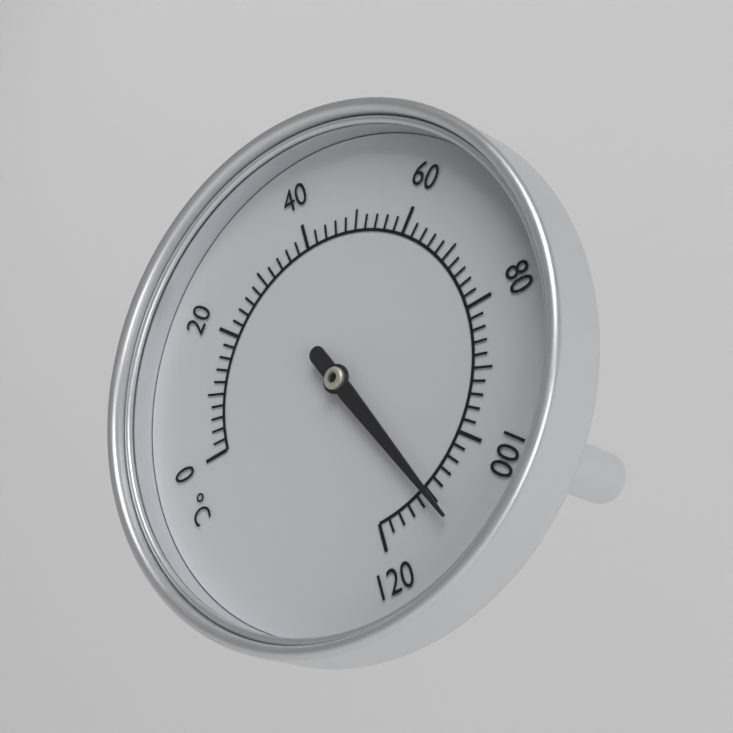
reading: 110 °C
